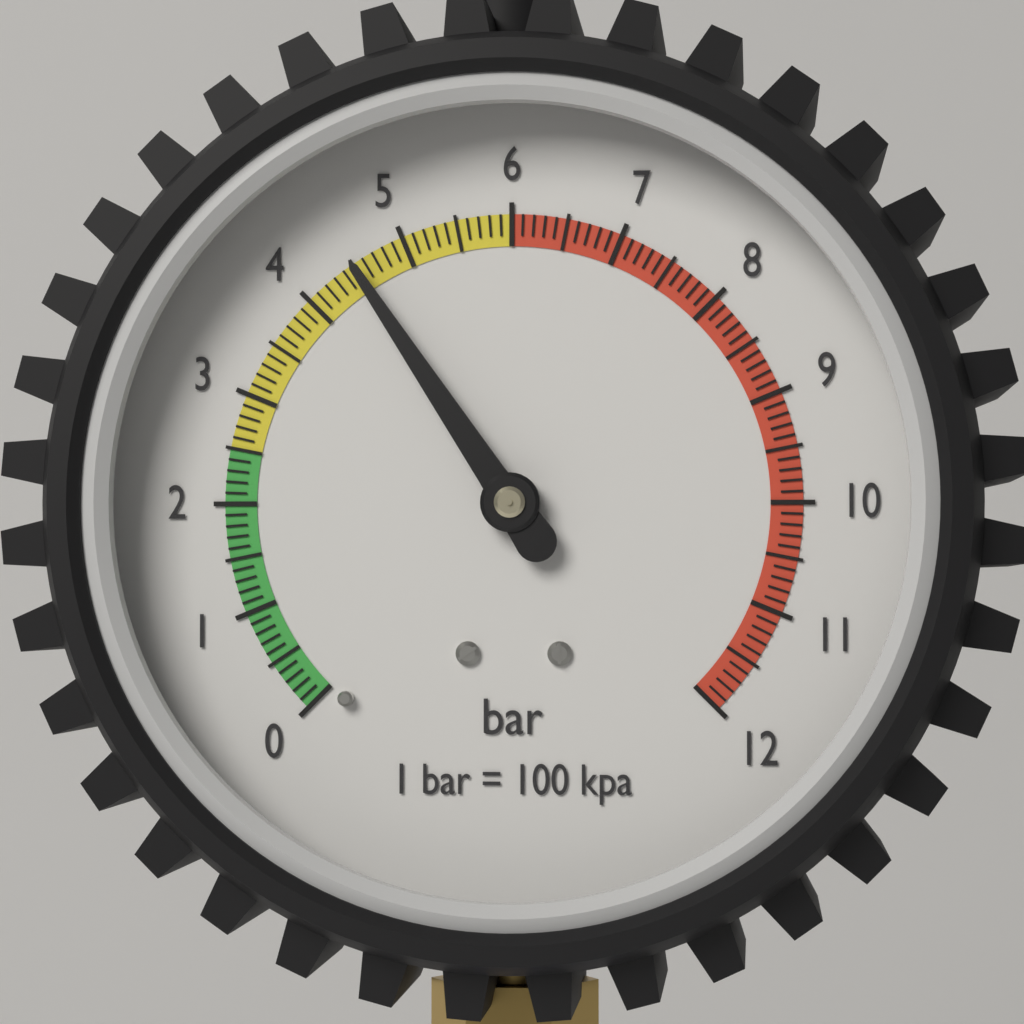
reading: 4.5 bar
